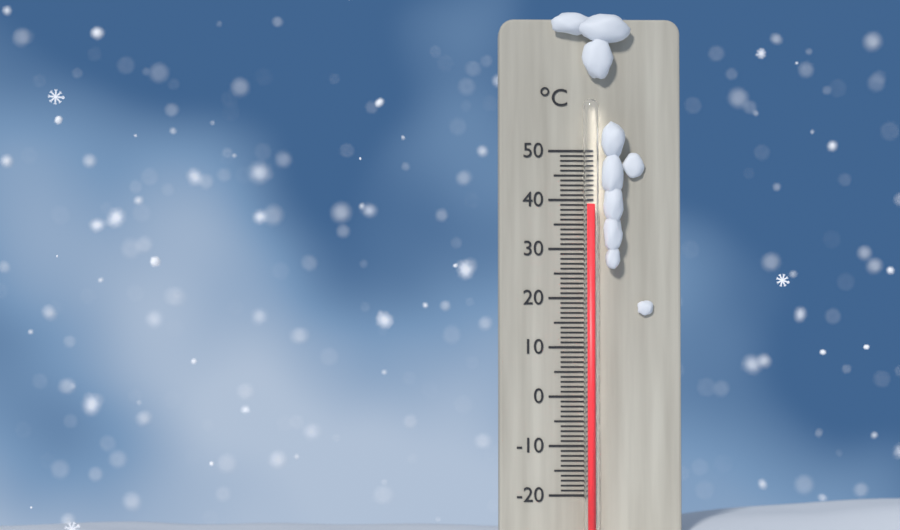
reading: 39 °C
